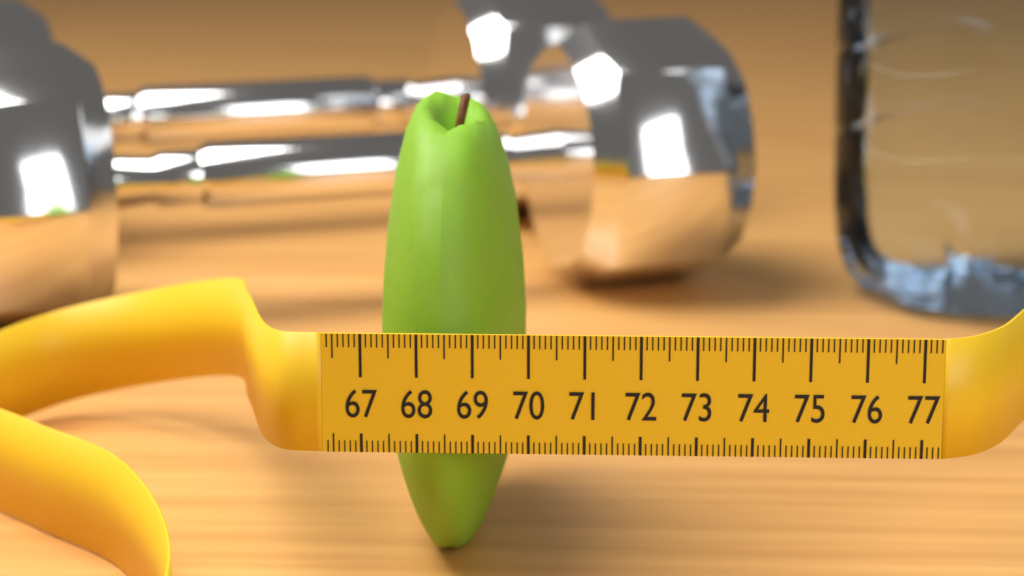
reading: 69.8 (no unit)
